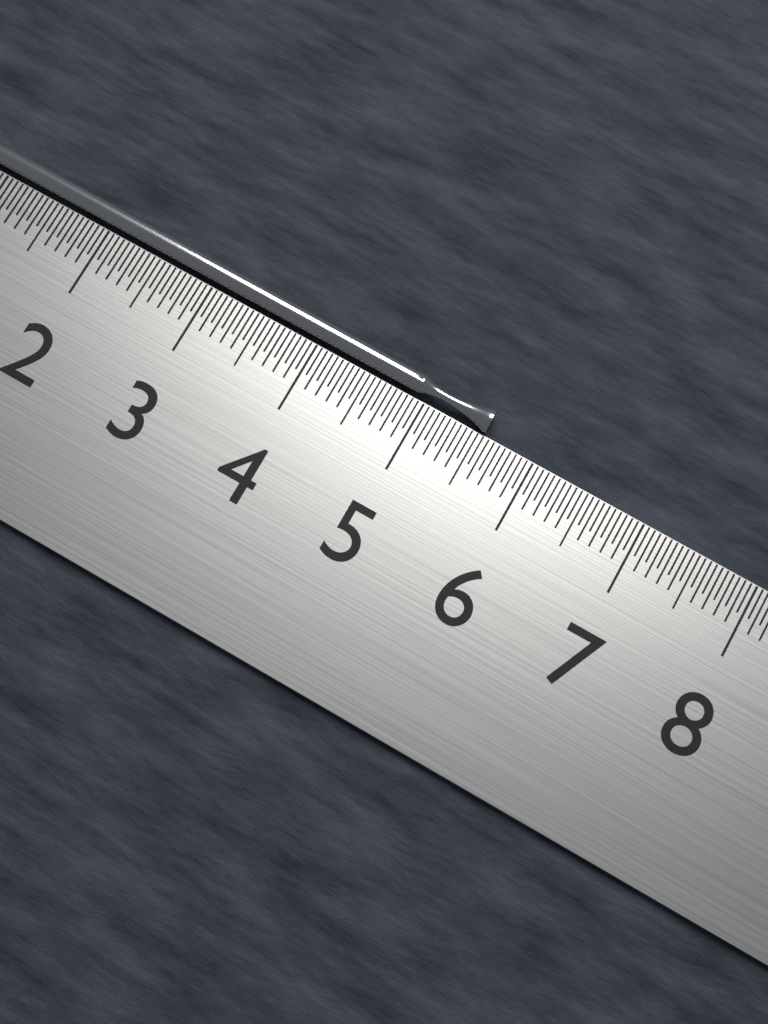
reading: 5.55 cm
